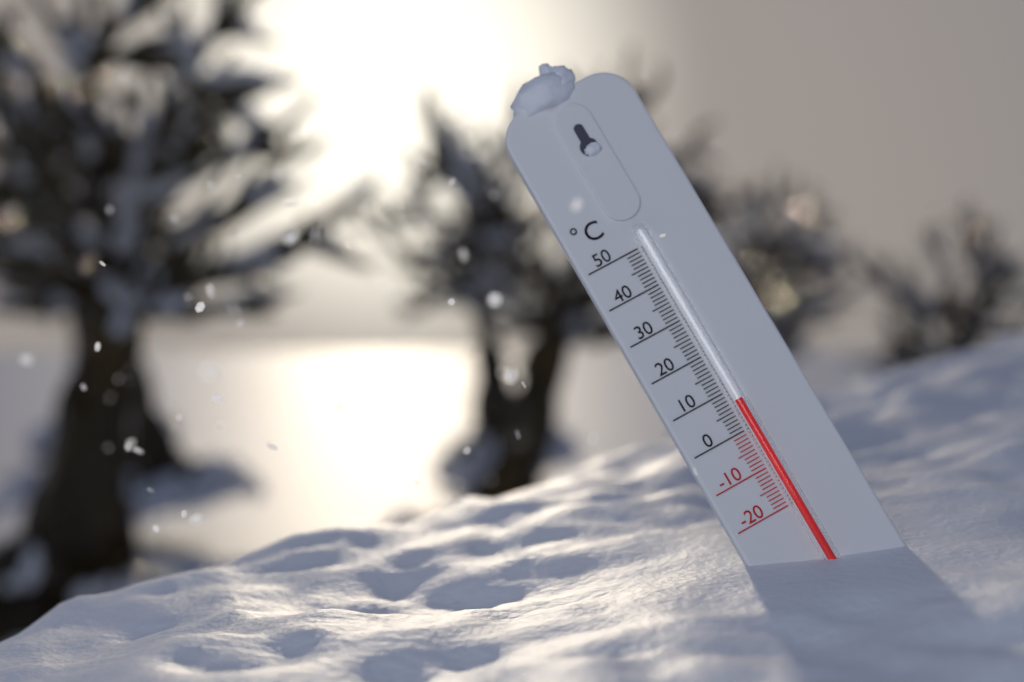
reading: 7 °C
